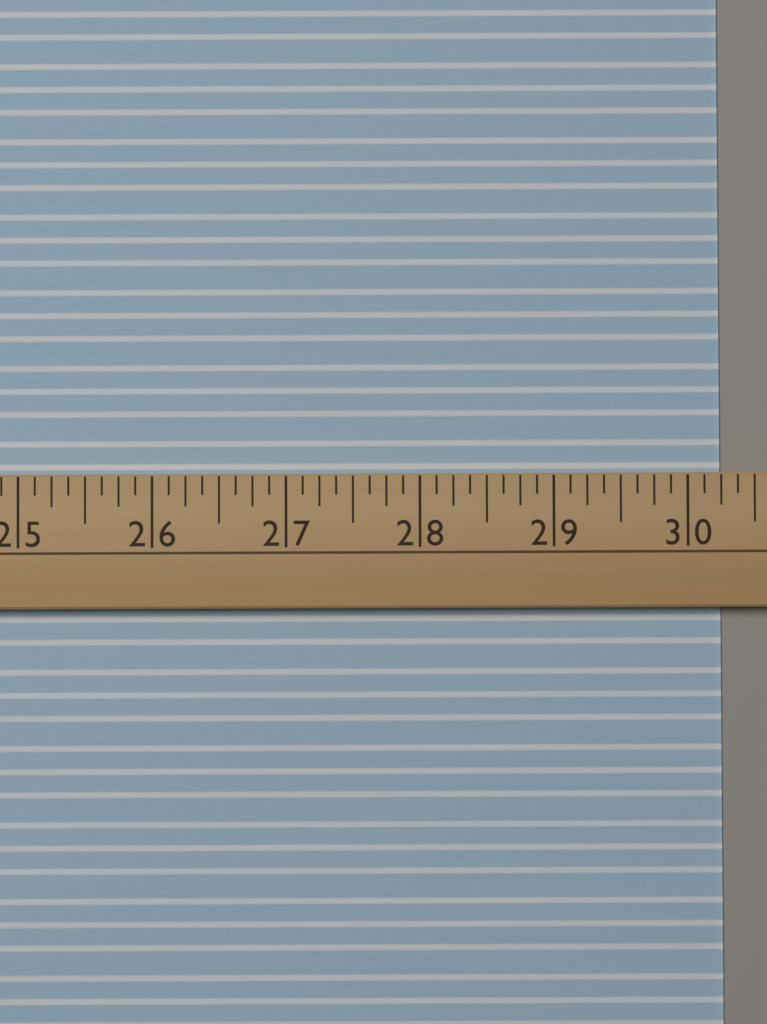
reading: 30.250 (no unit)
